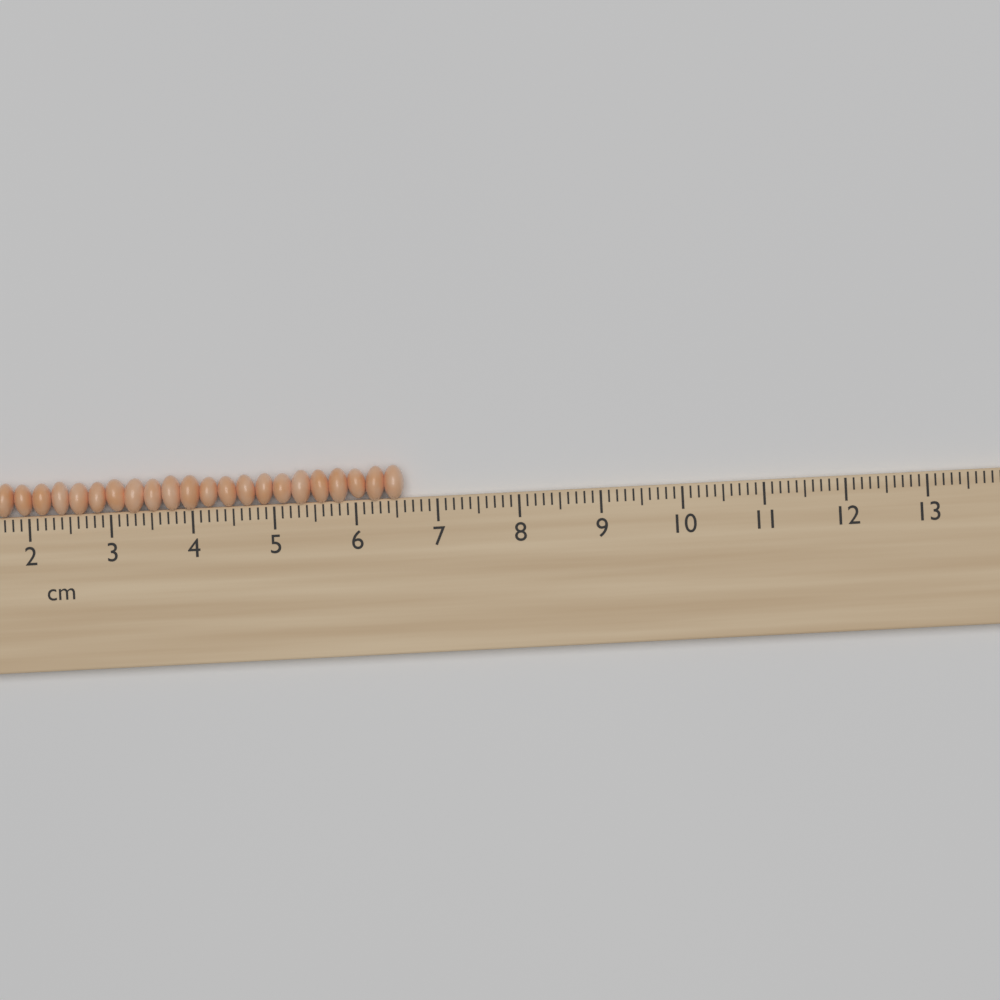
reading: 6.6 cm
